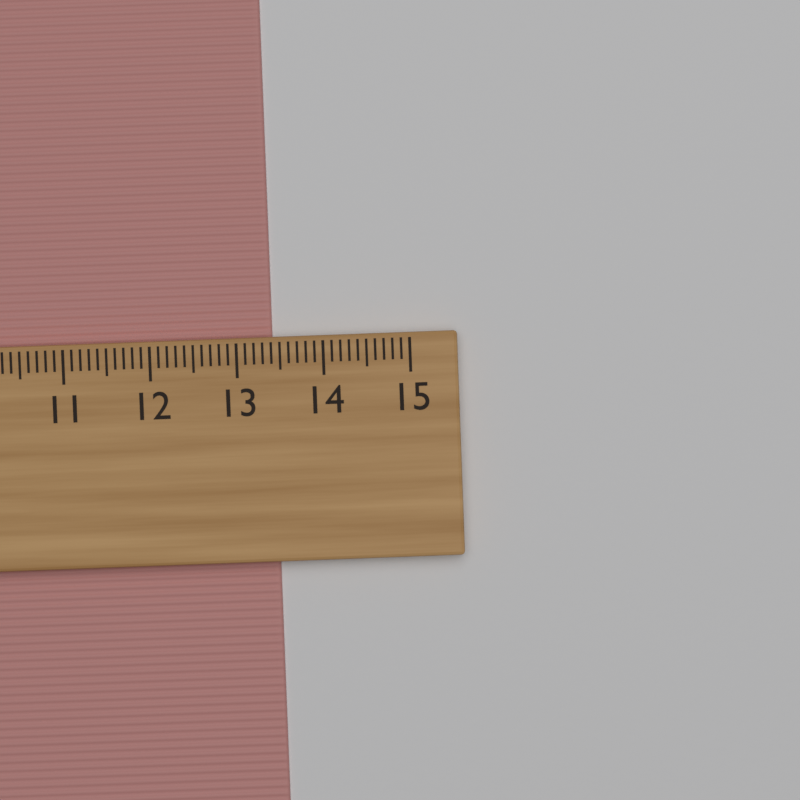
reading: 13.4 cm
